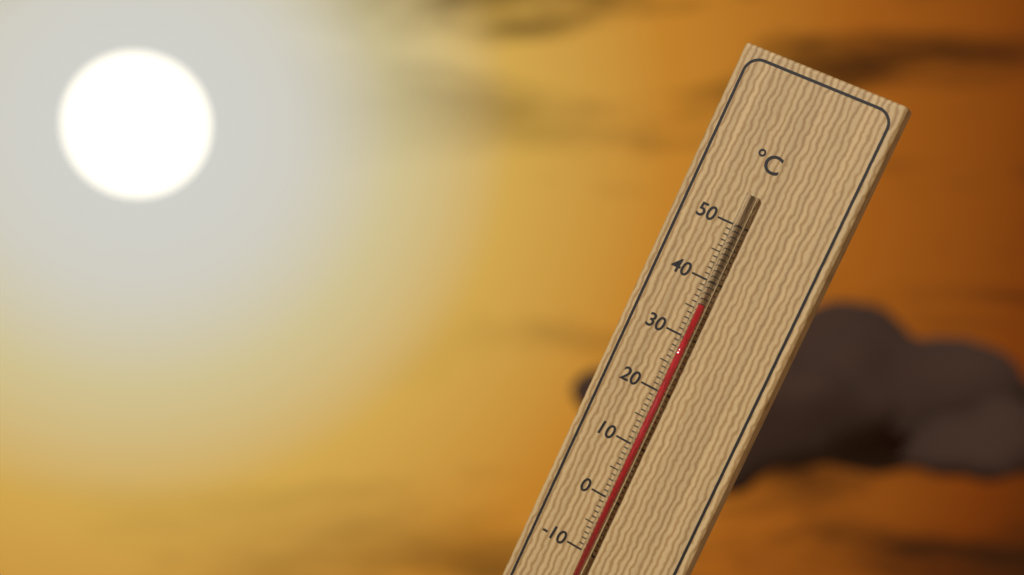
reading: 36 °C
